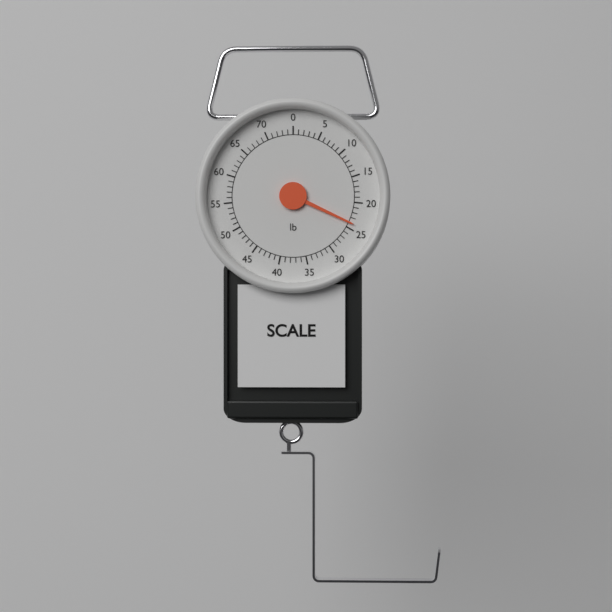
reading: 24 lb
